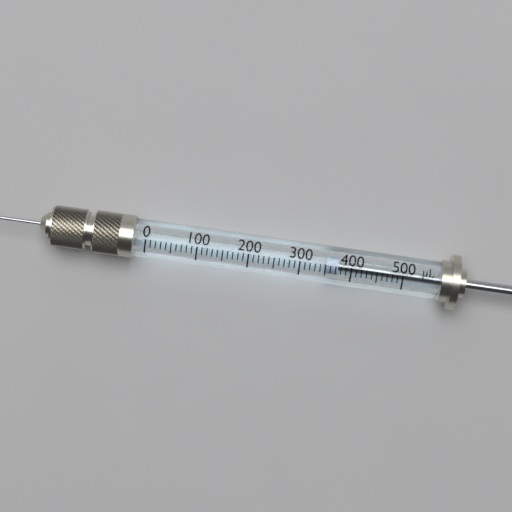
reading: 350 µL
